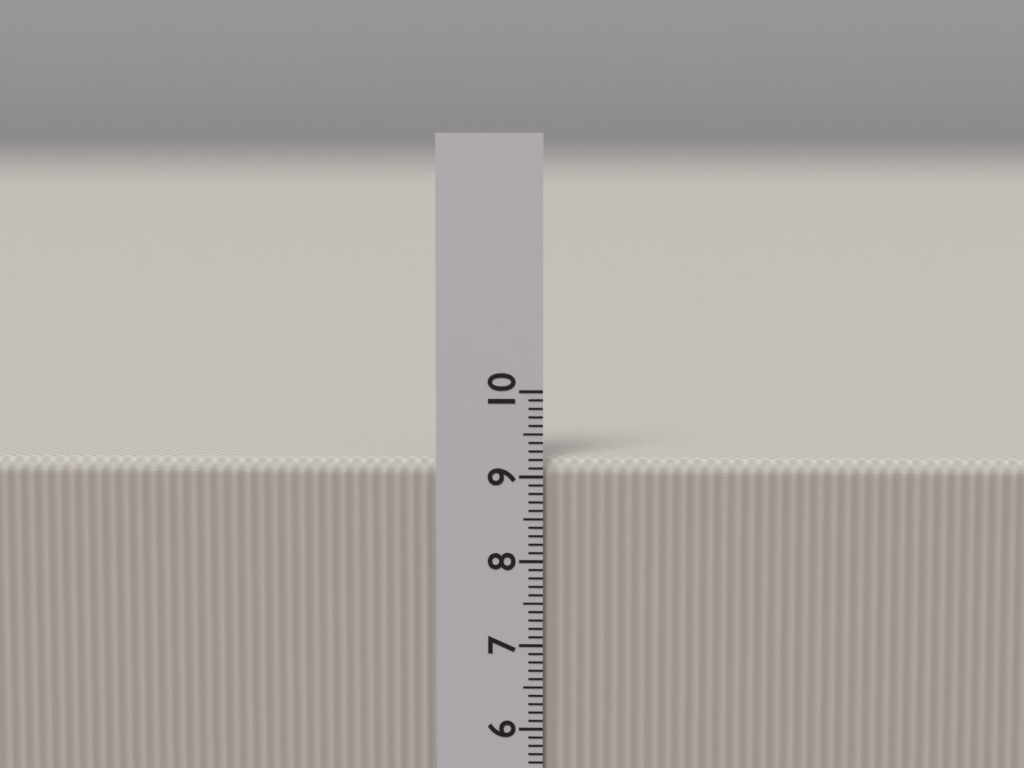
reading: 9.2 cm
